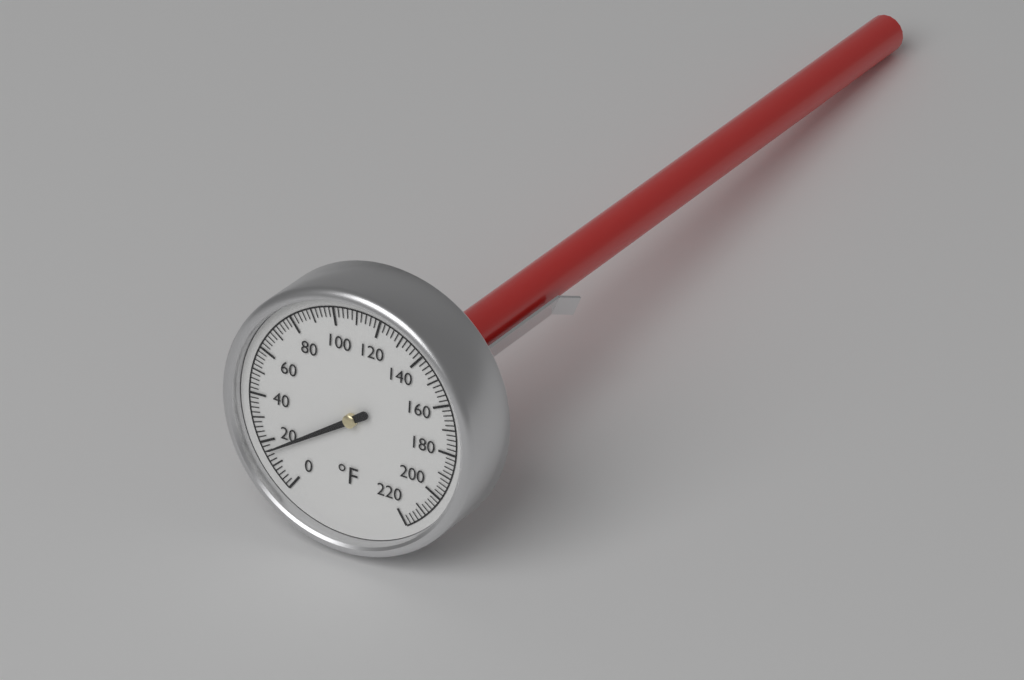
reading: 16 °F
